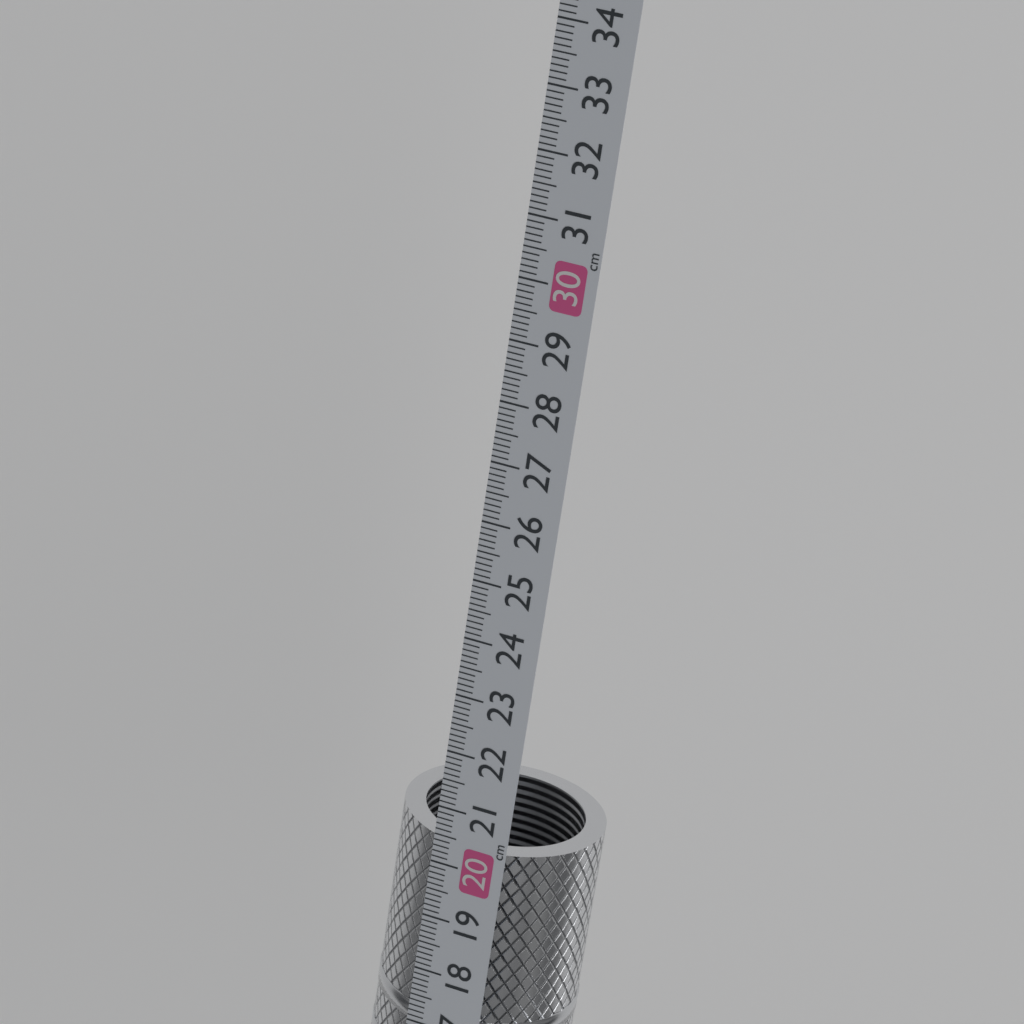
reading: 20.4 cm
